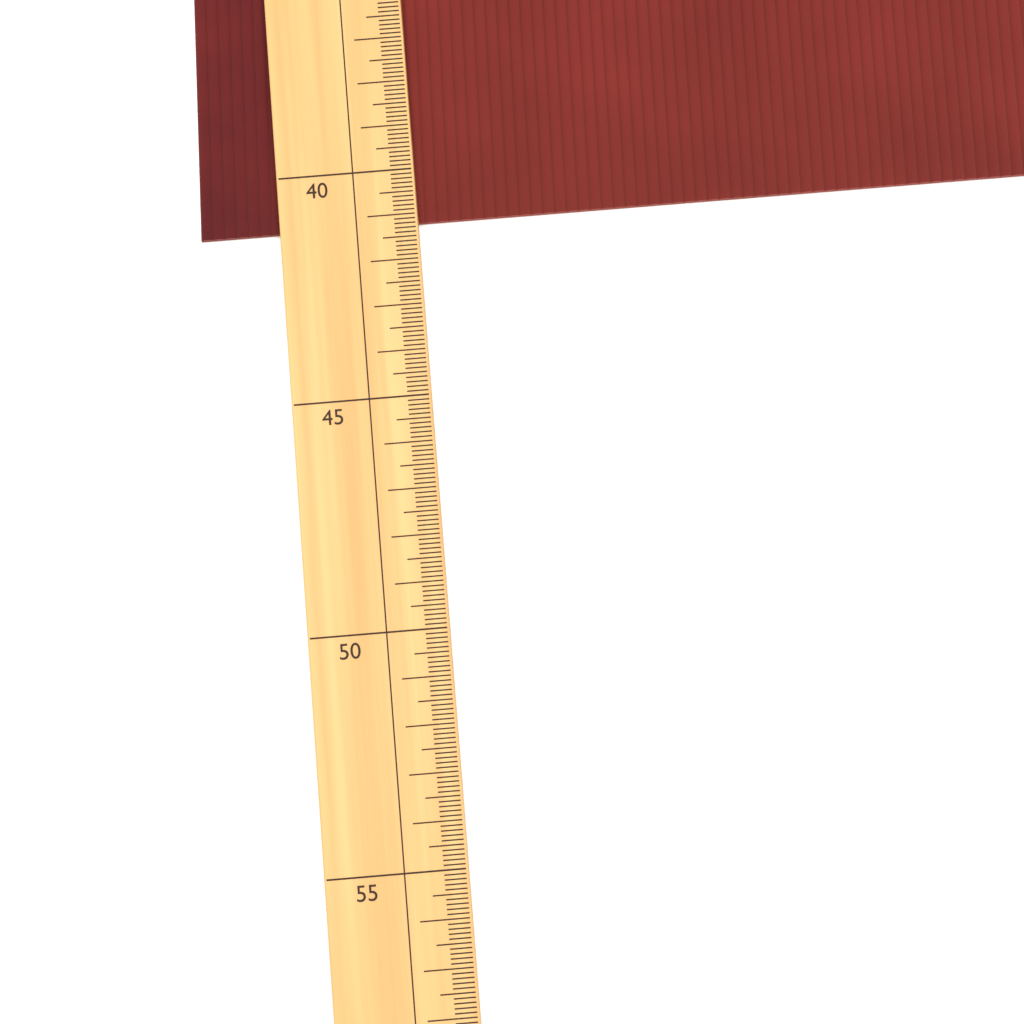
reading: 41.1 (no unit)
